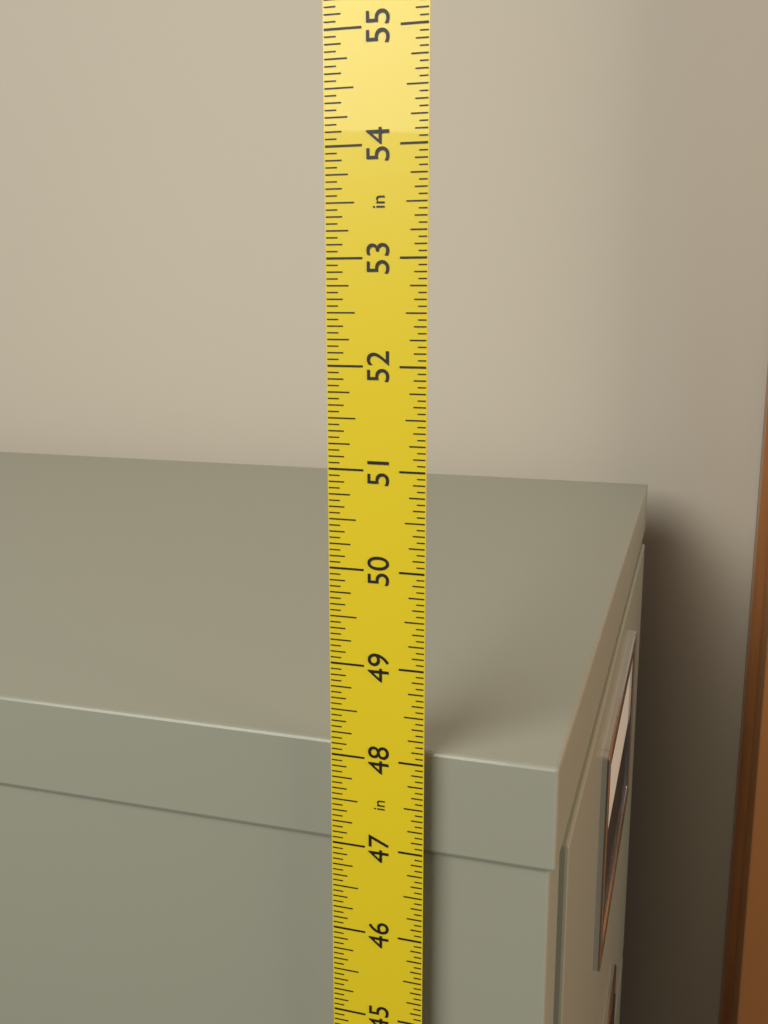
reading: 48.0625 in
